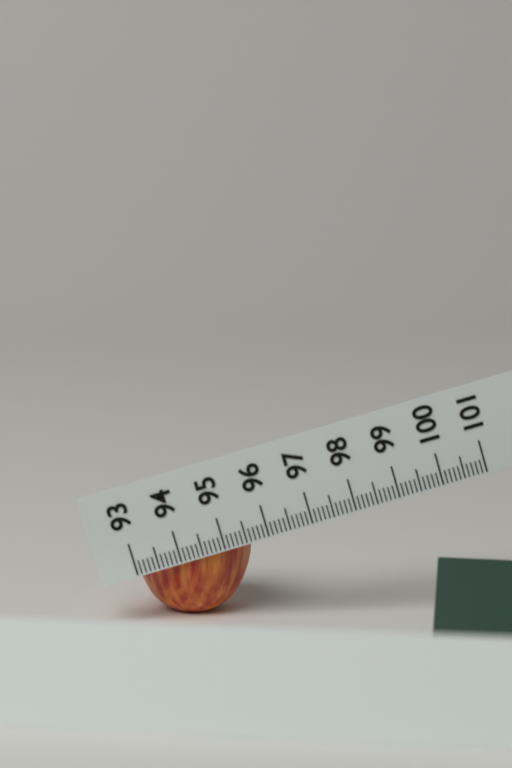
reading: 95.7 (no unit)
